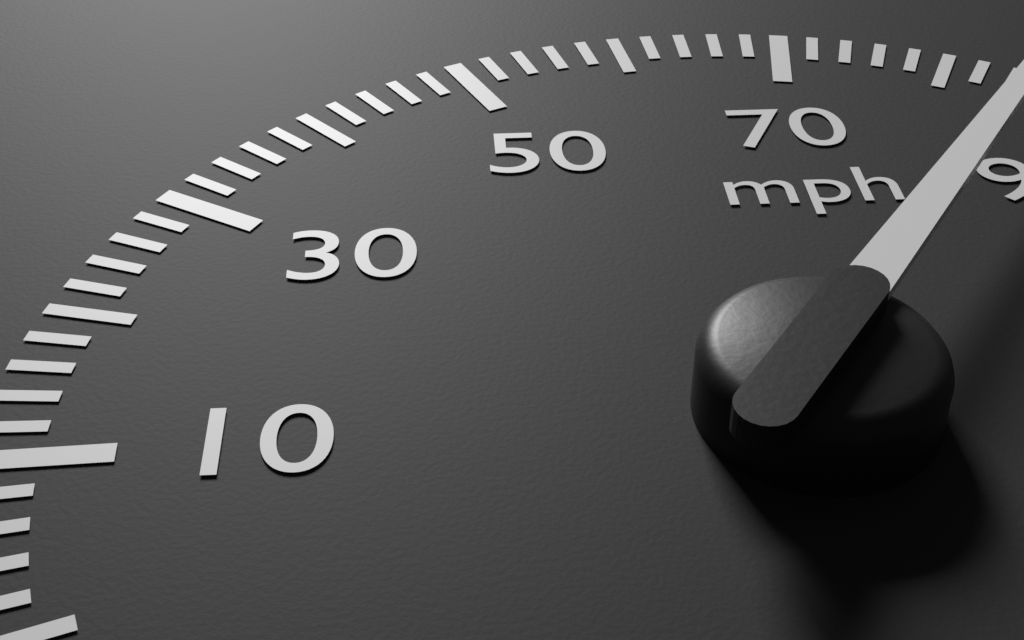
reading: 86 mph
